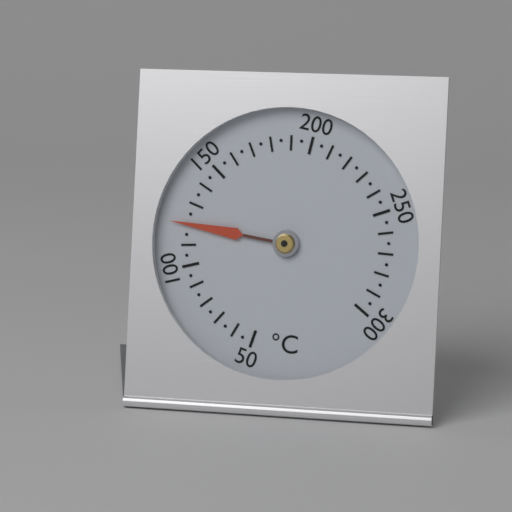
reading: 120 °C
